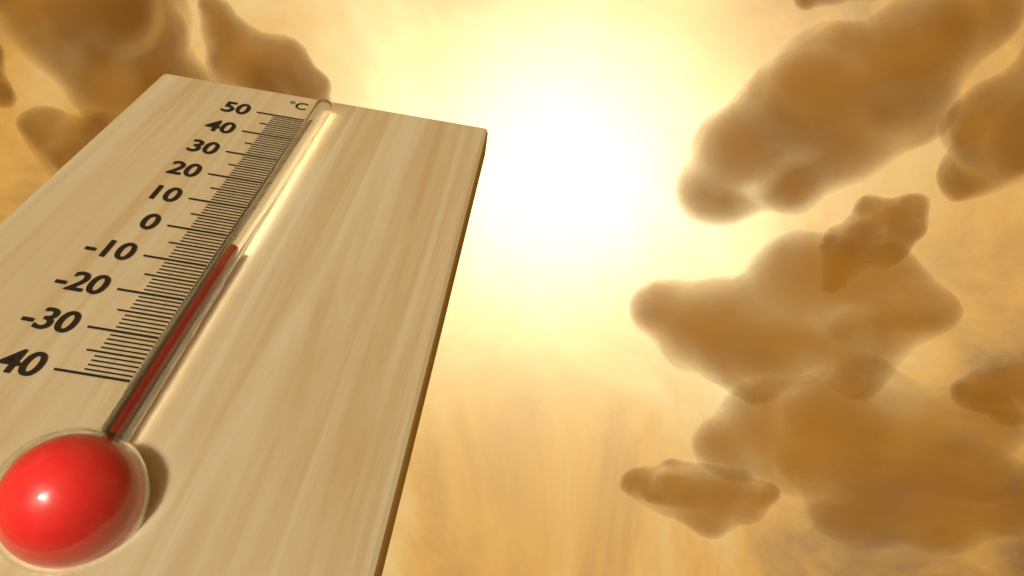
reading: -7 °C
